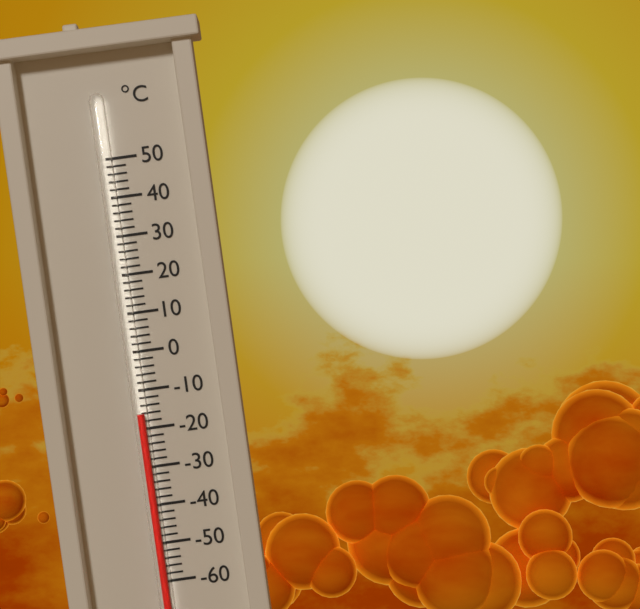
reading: -16 °C
